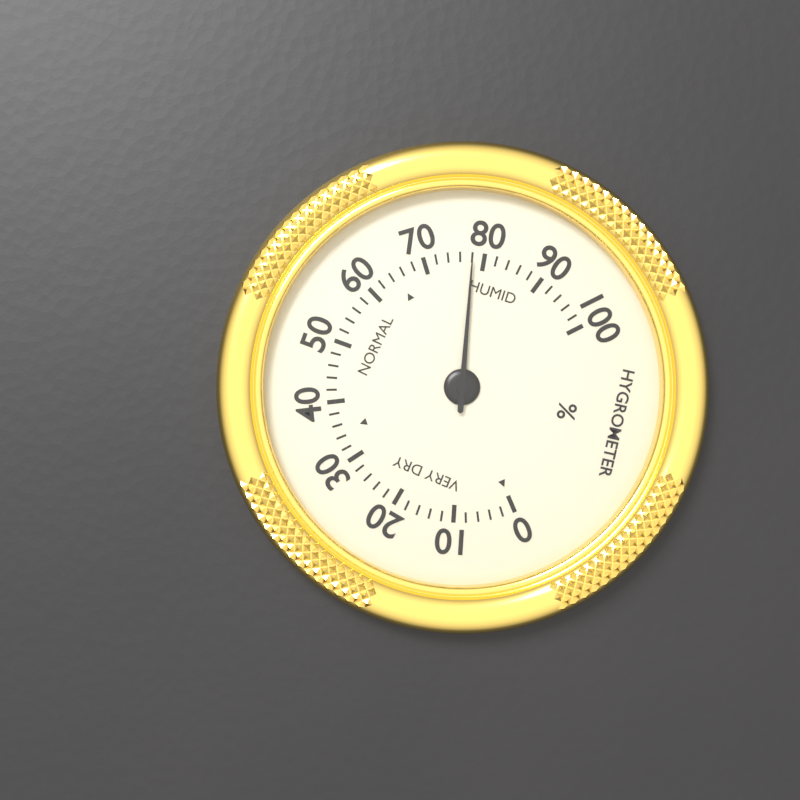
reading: 78 %
